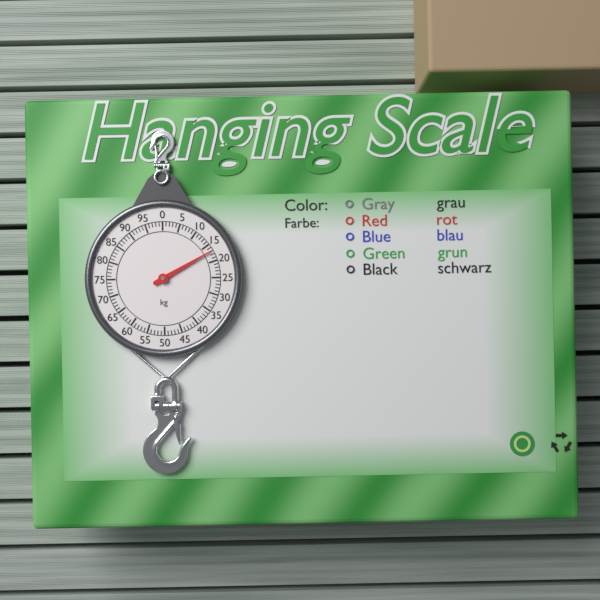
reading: 17 kg
